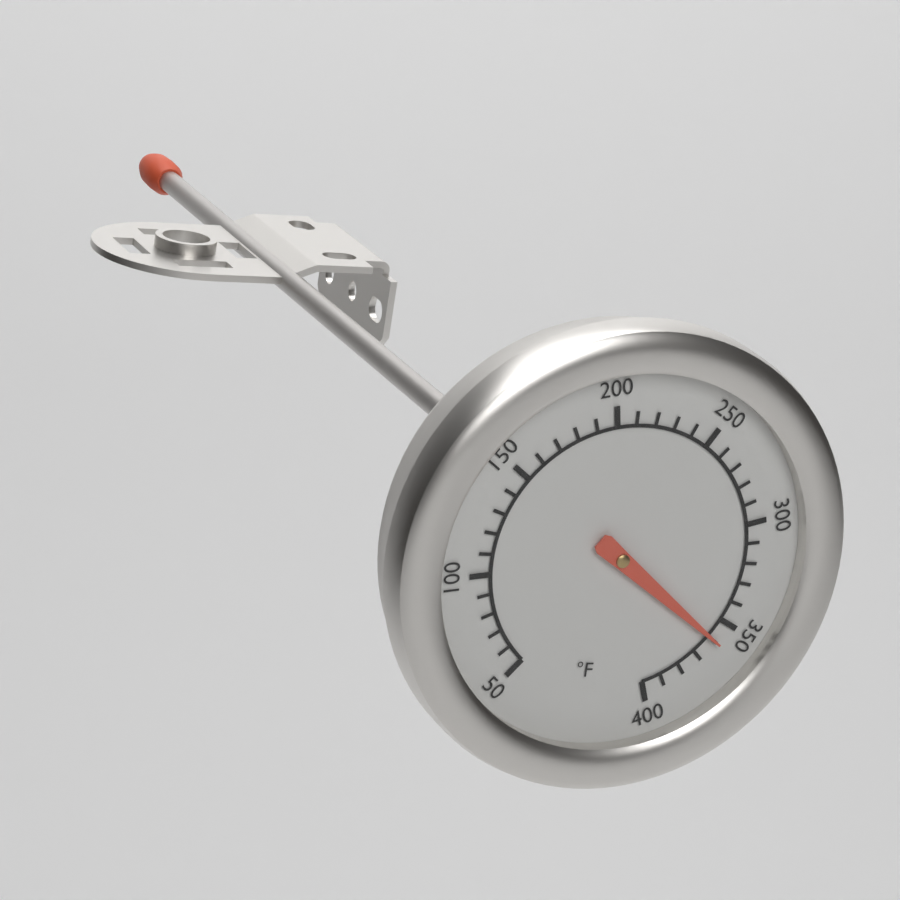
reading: 360 °F
